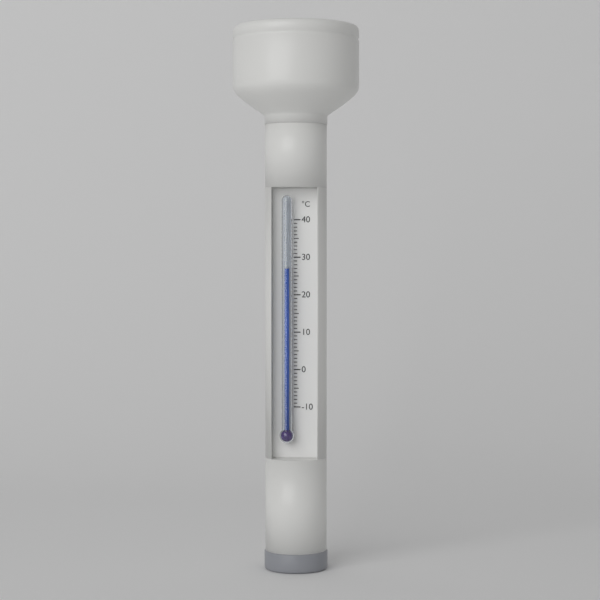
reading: 27 °C
